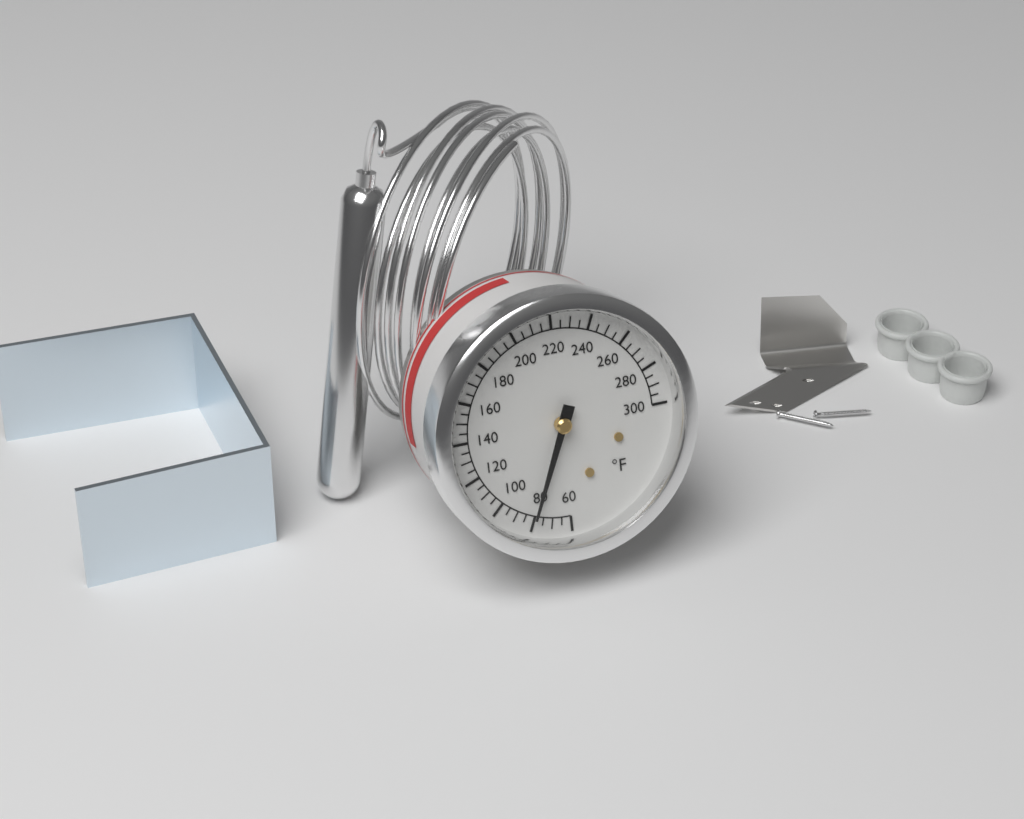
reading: 80 °F
